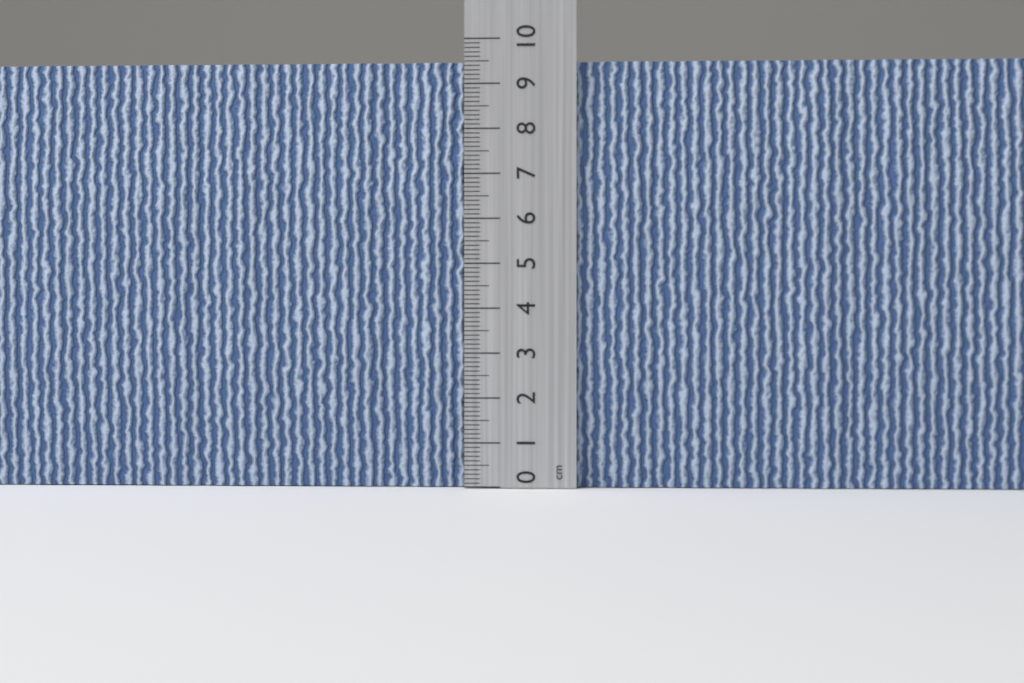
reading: 9.5 cm
